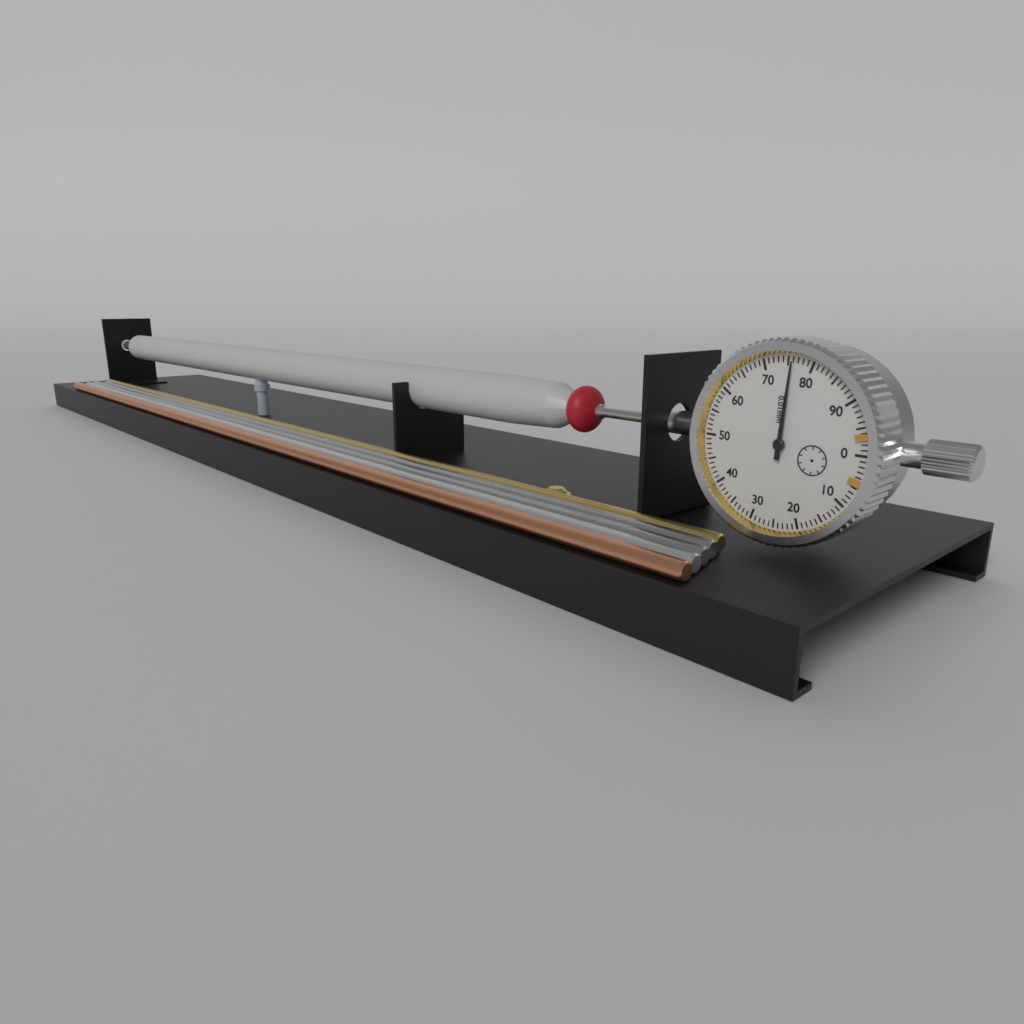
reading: 0.76 mm
